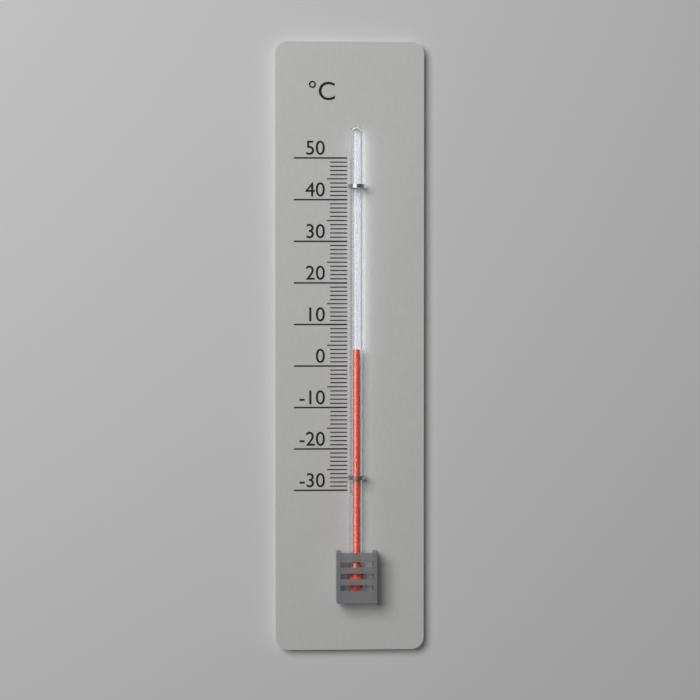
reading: 4 °C
